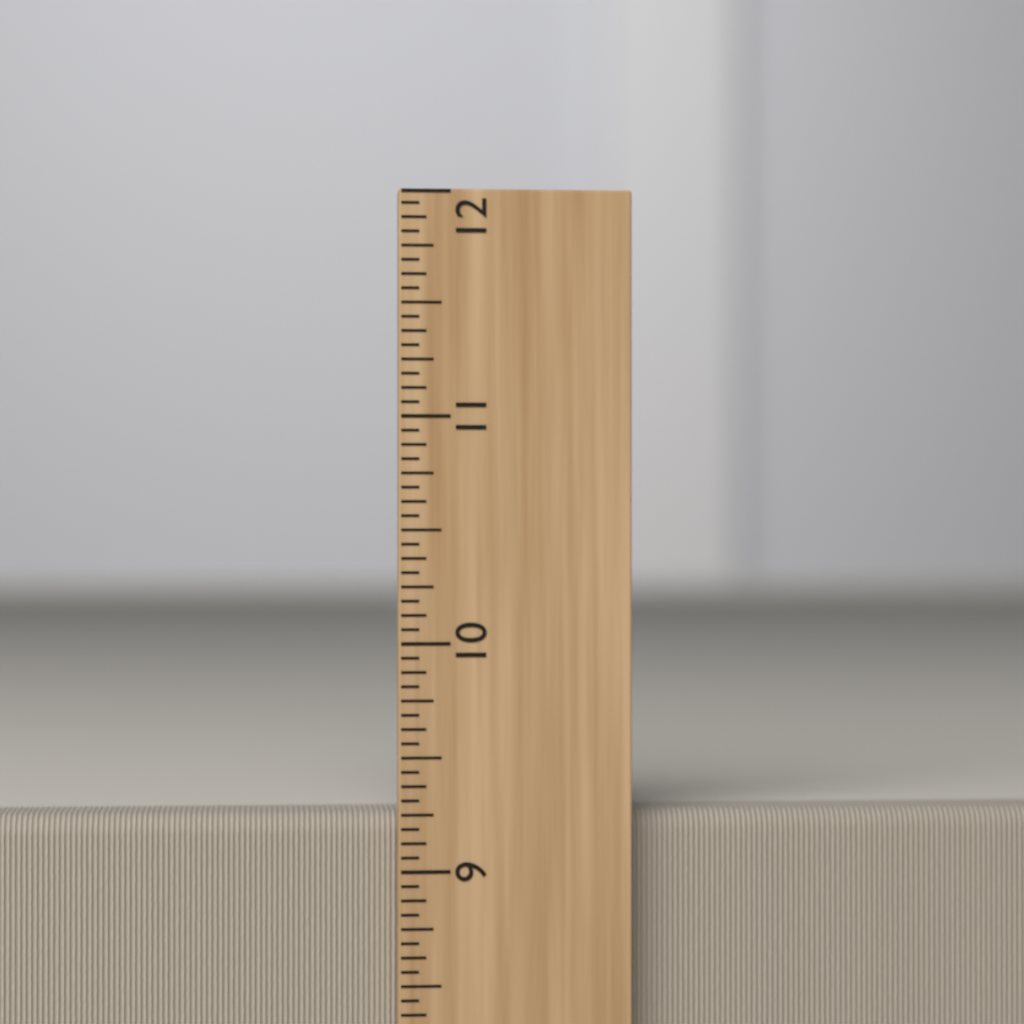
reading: 9.2500 inch
